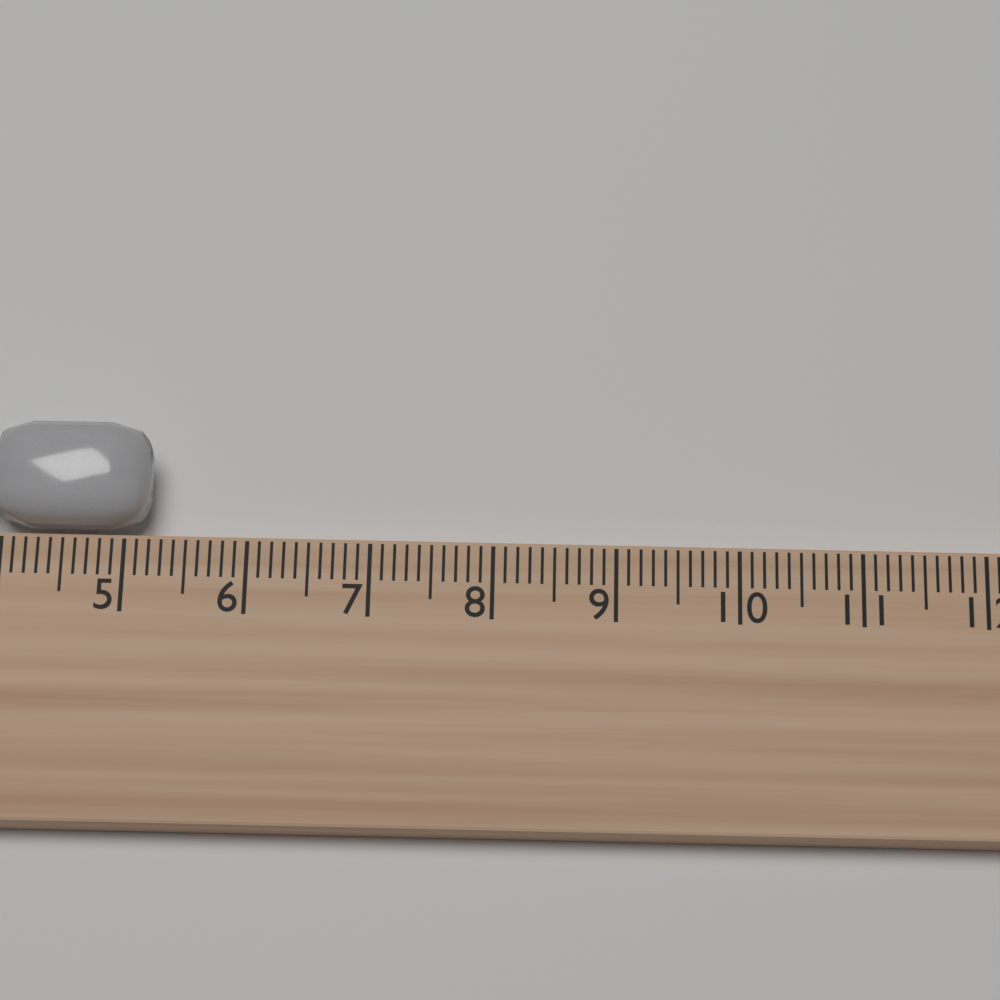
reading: 5.2 cm
